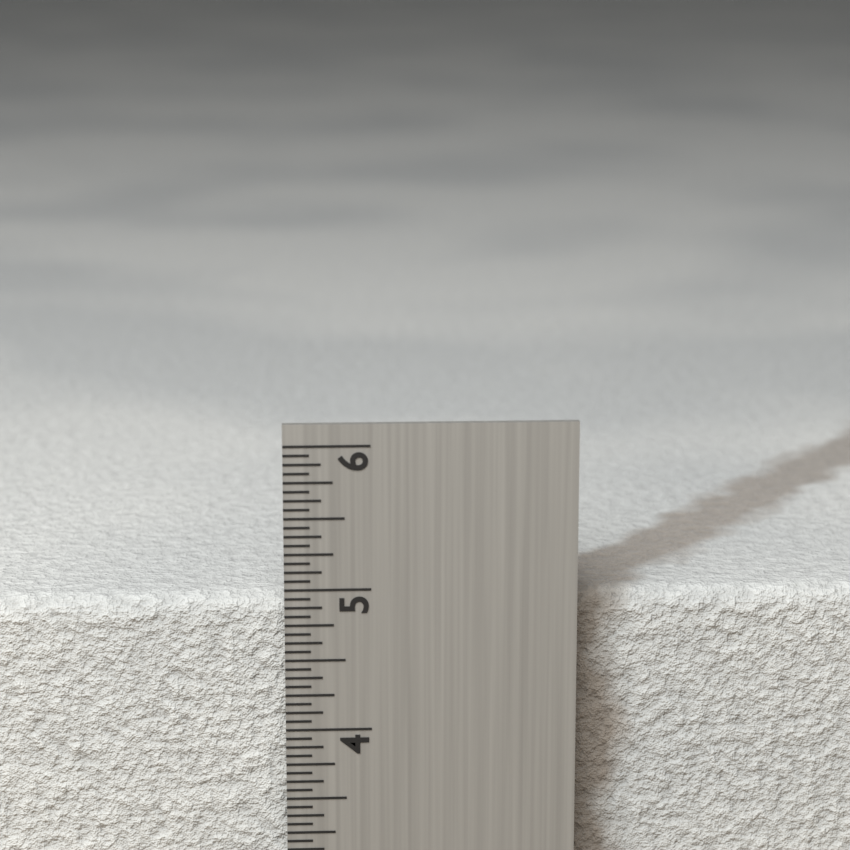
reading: 4.8750 in
